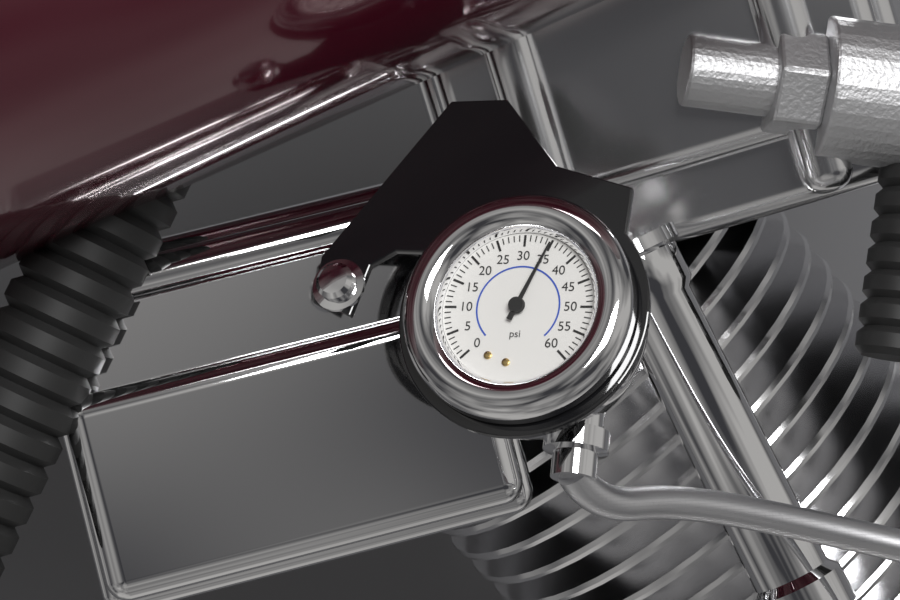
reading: 35 psi
